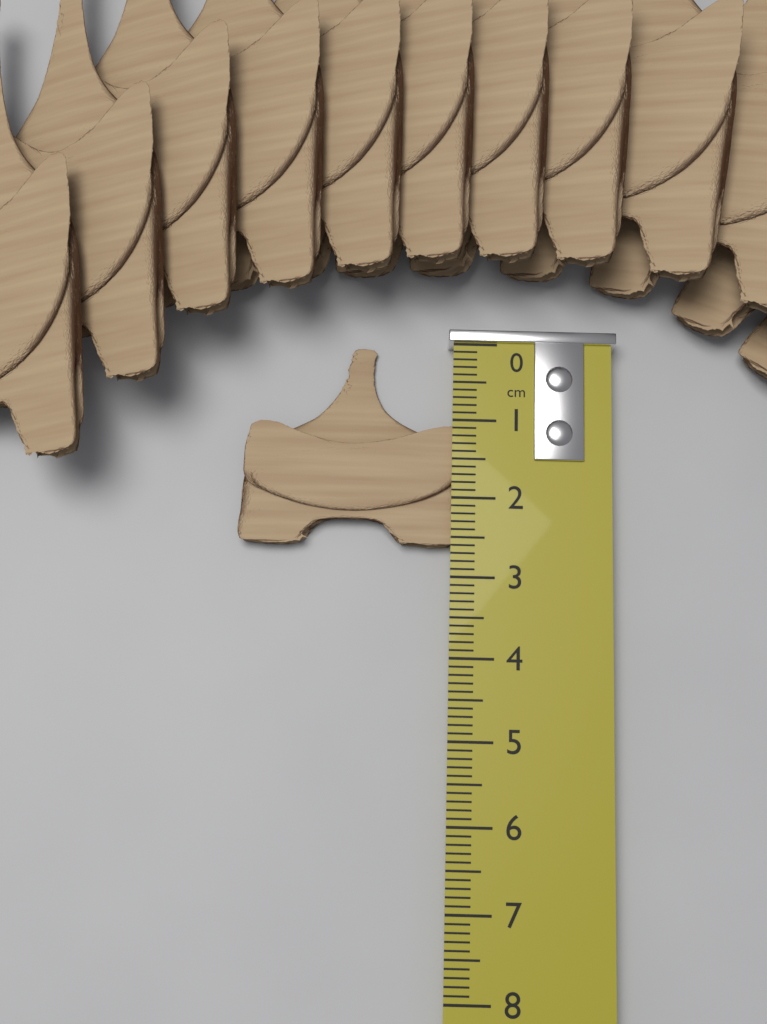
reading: 2.6 cm
